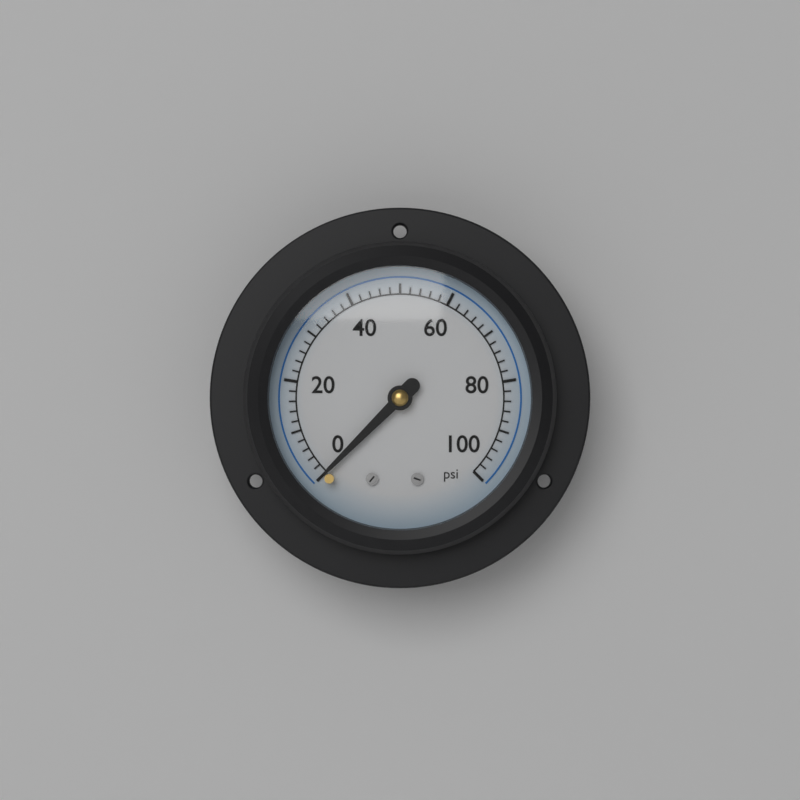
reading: 0 psi
